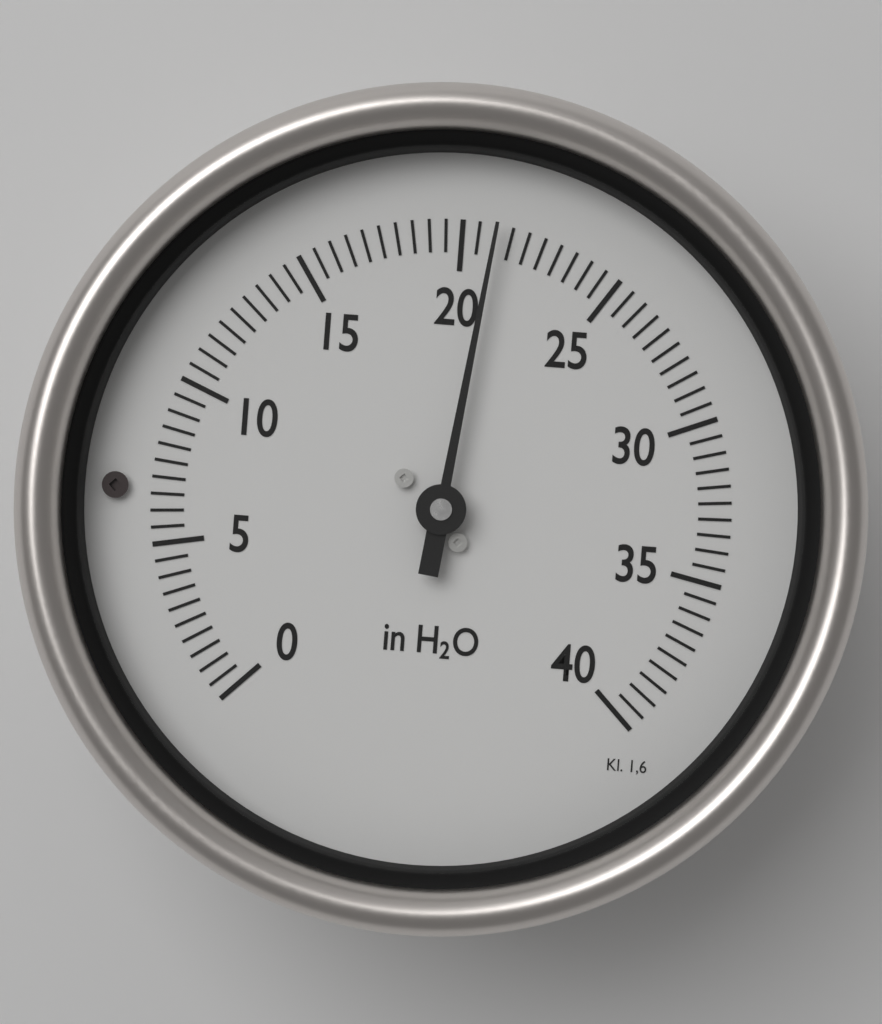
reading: 21.0 in H2O
